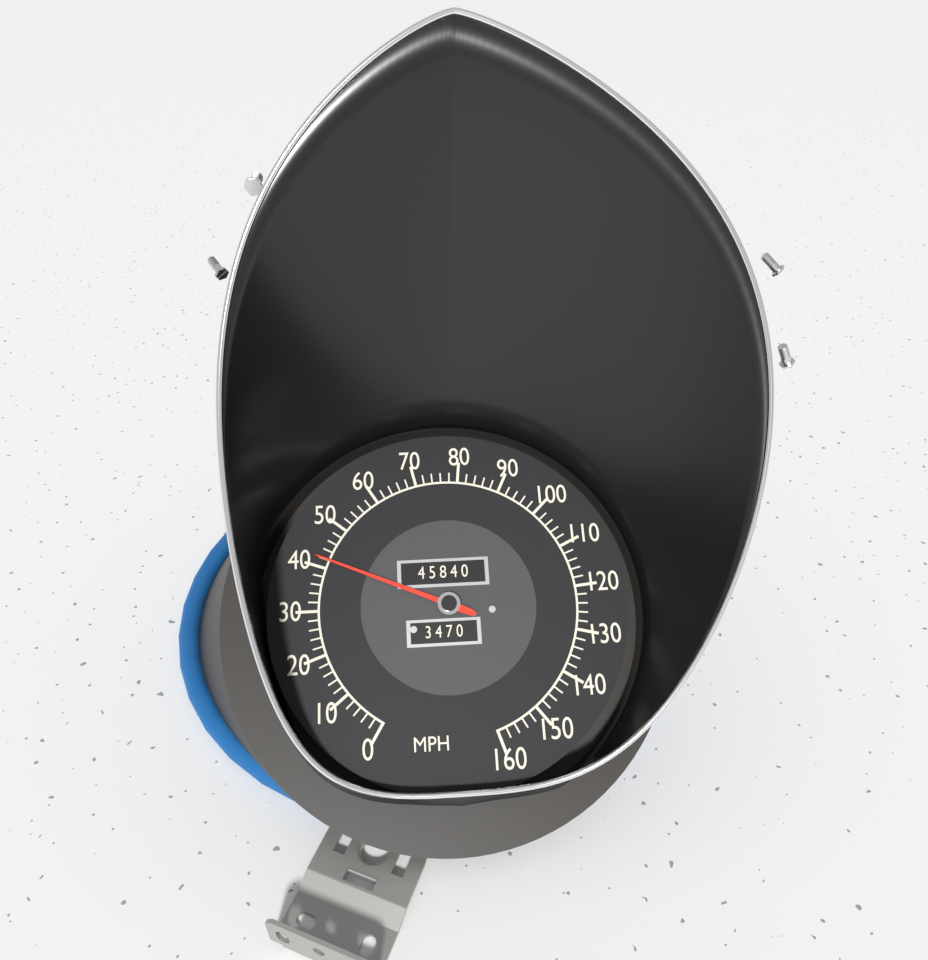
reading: 42 MPH
